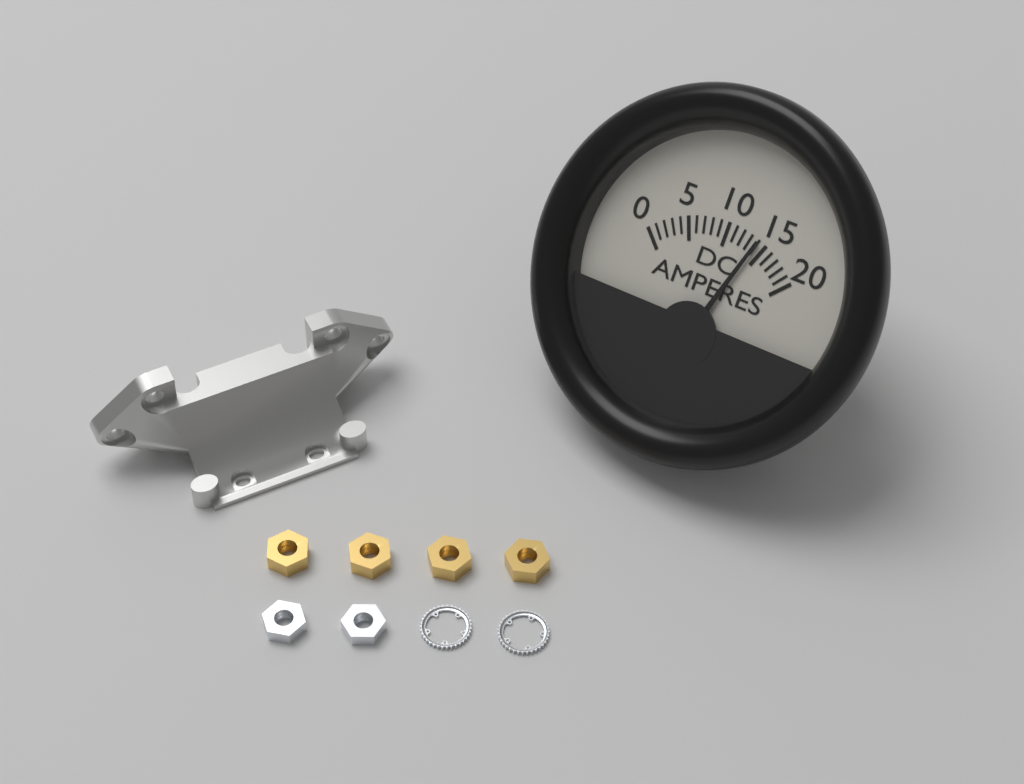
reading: 14 A
